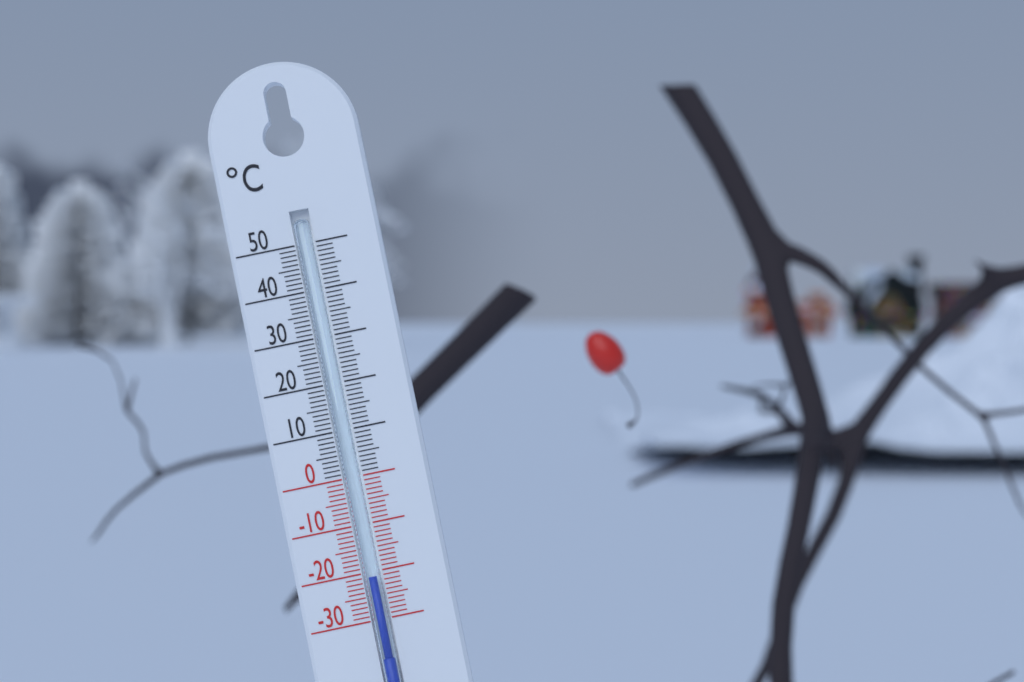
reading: -21 °C
